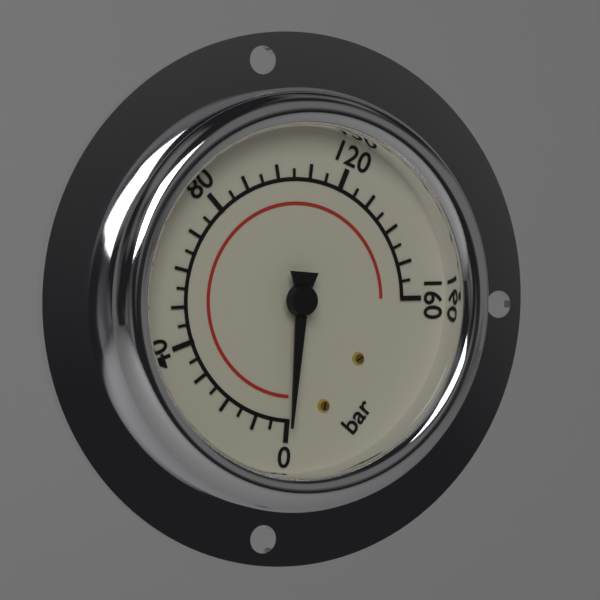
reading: 0 bar
